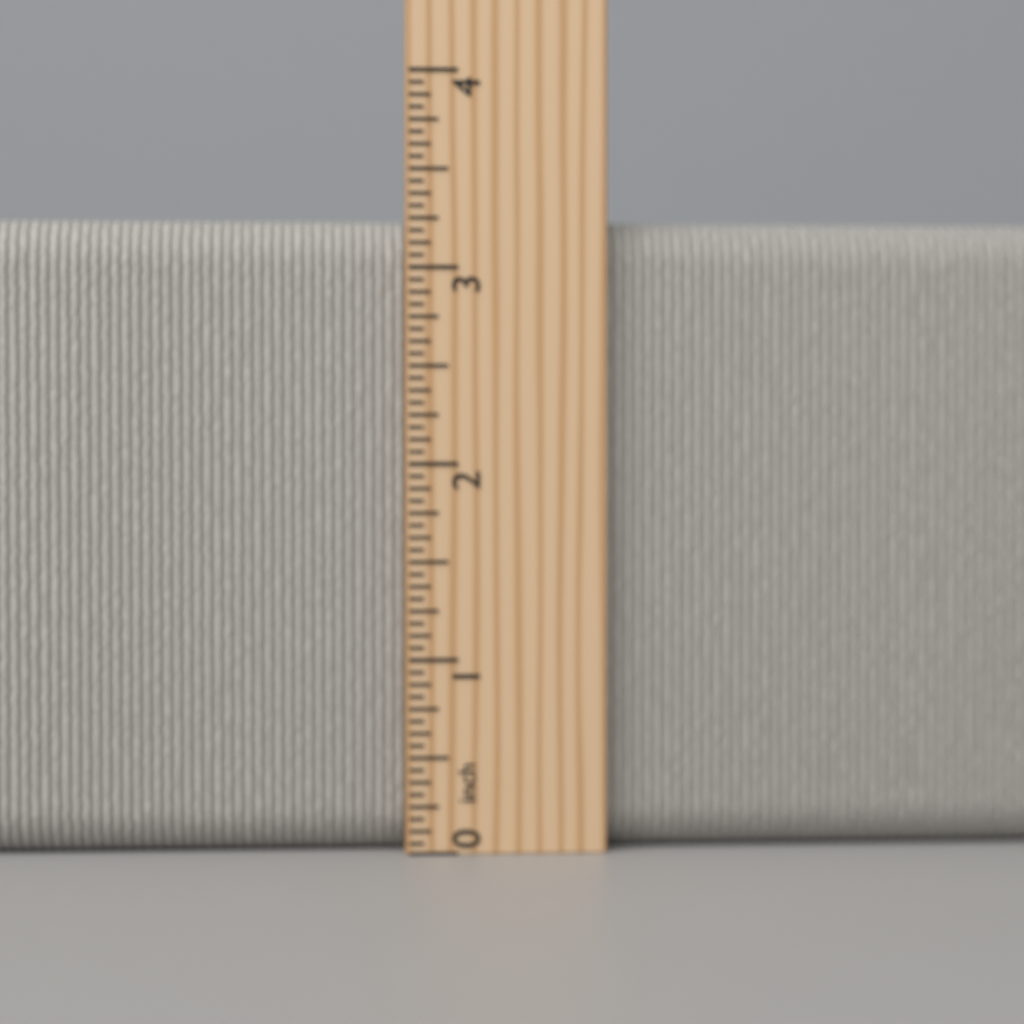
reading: 3.2500 inch
